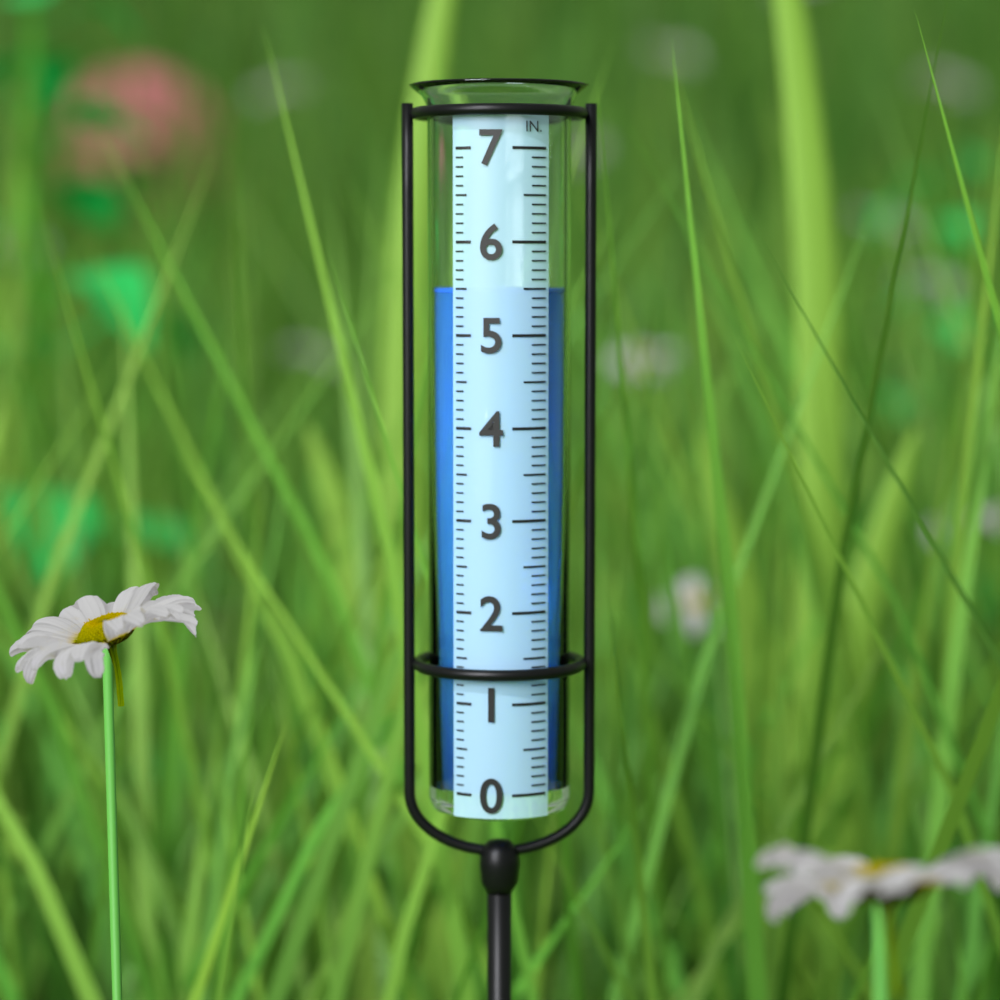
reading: 5.5 in
